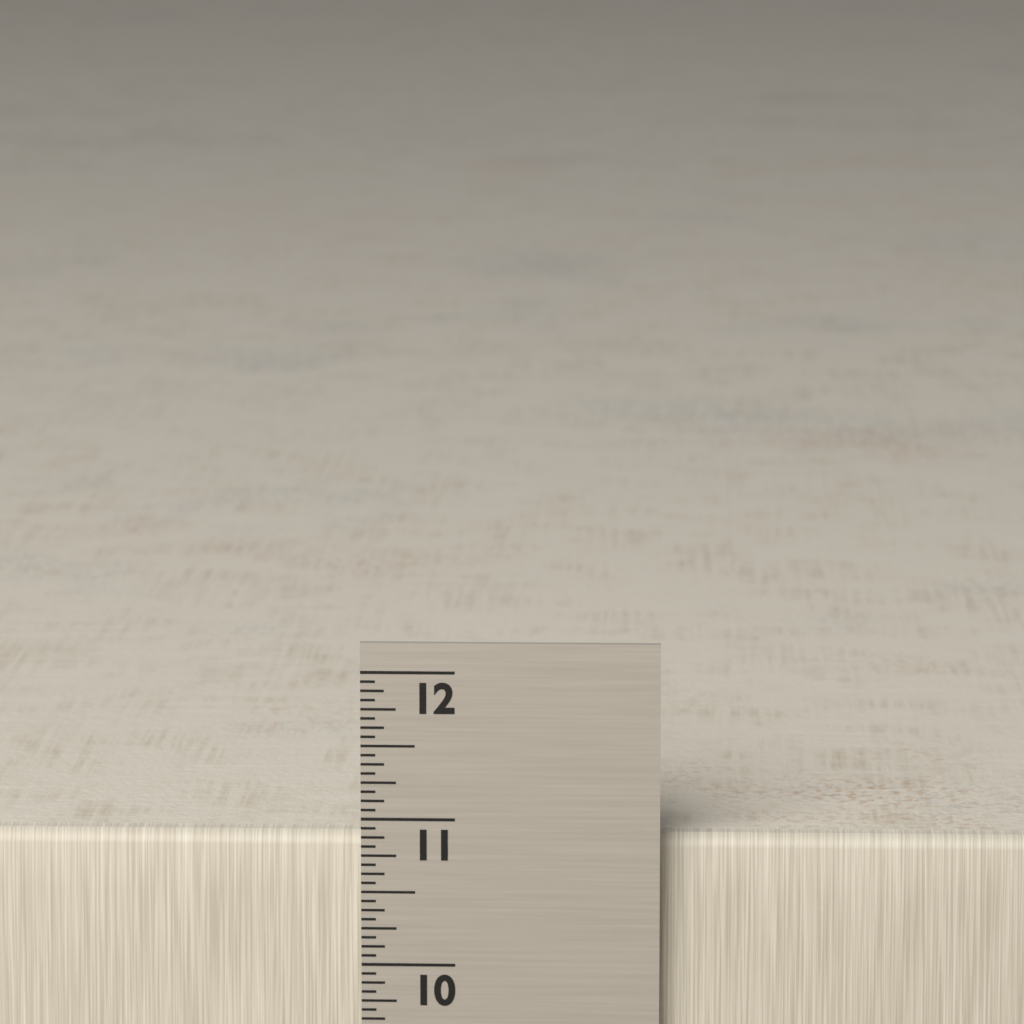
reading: 10.8750 in
